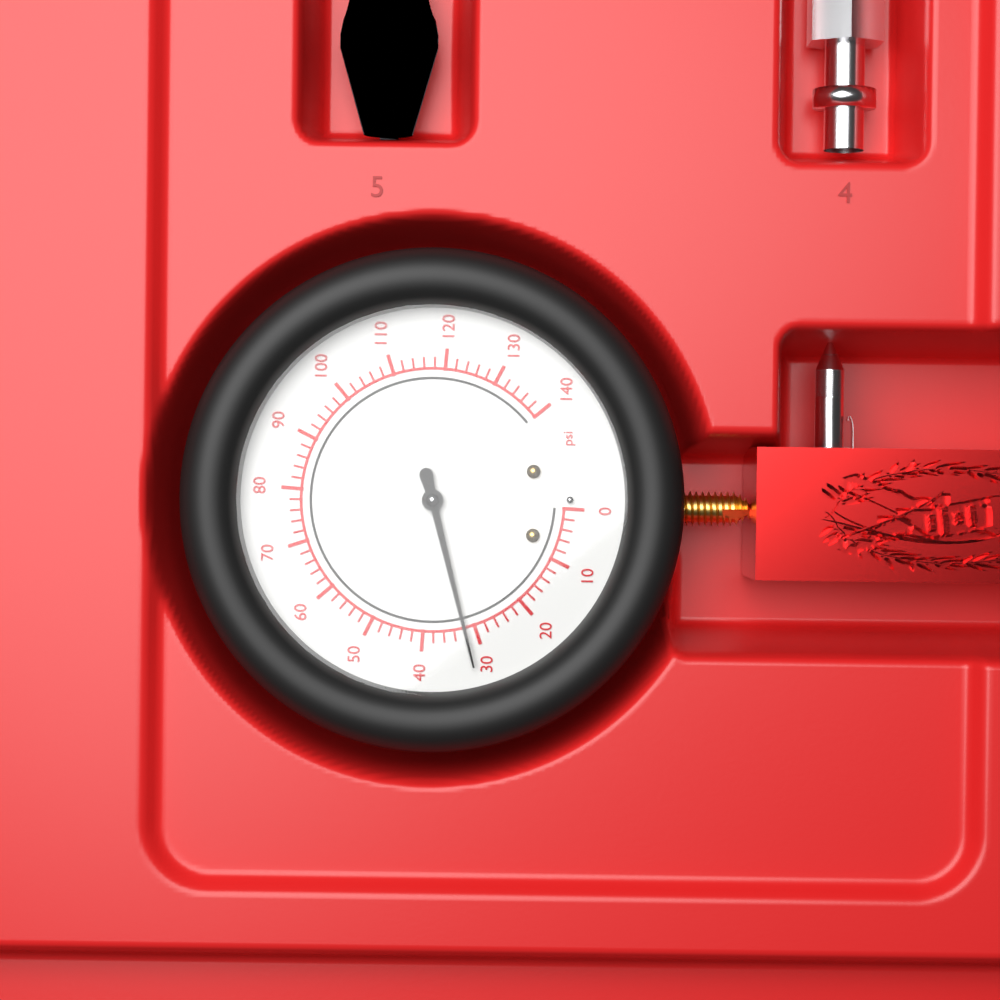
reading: 32 psi
